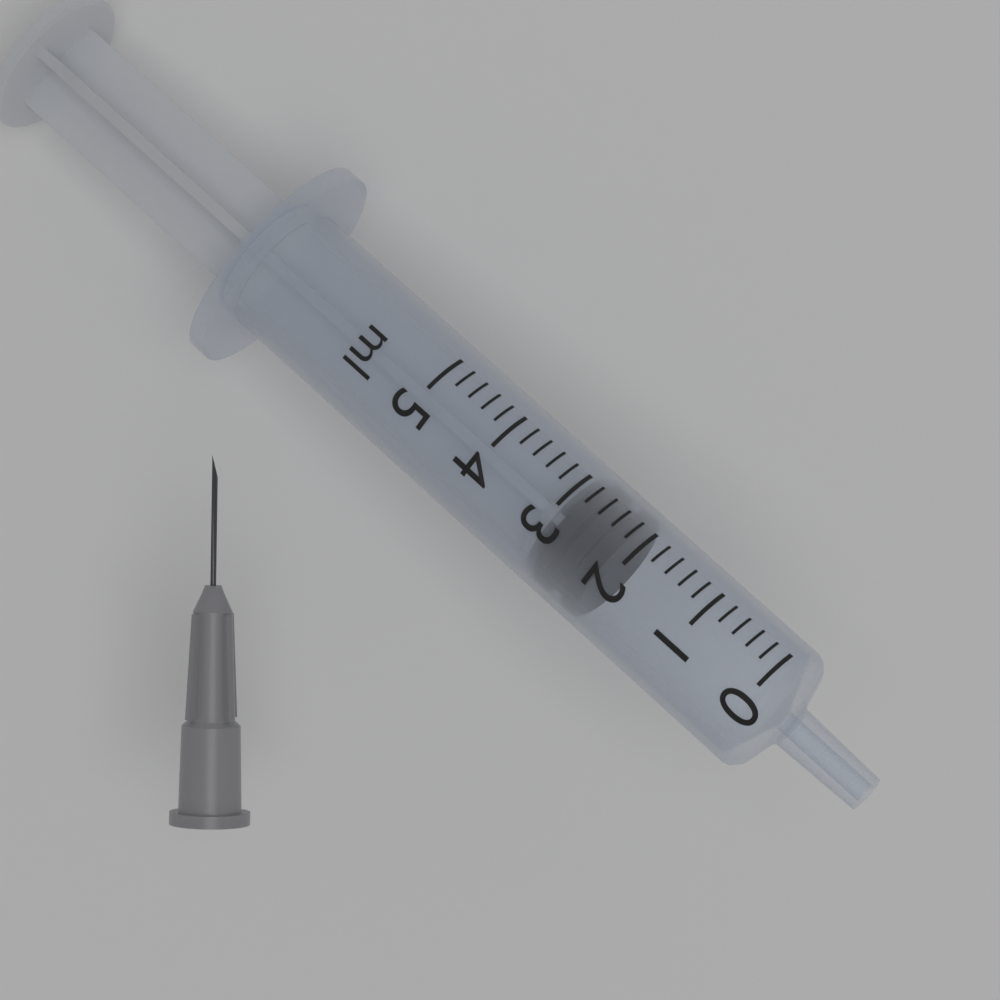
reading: 2.2 ml
